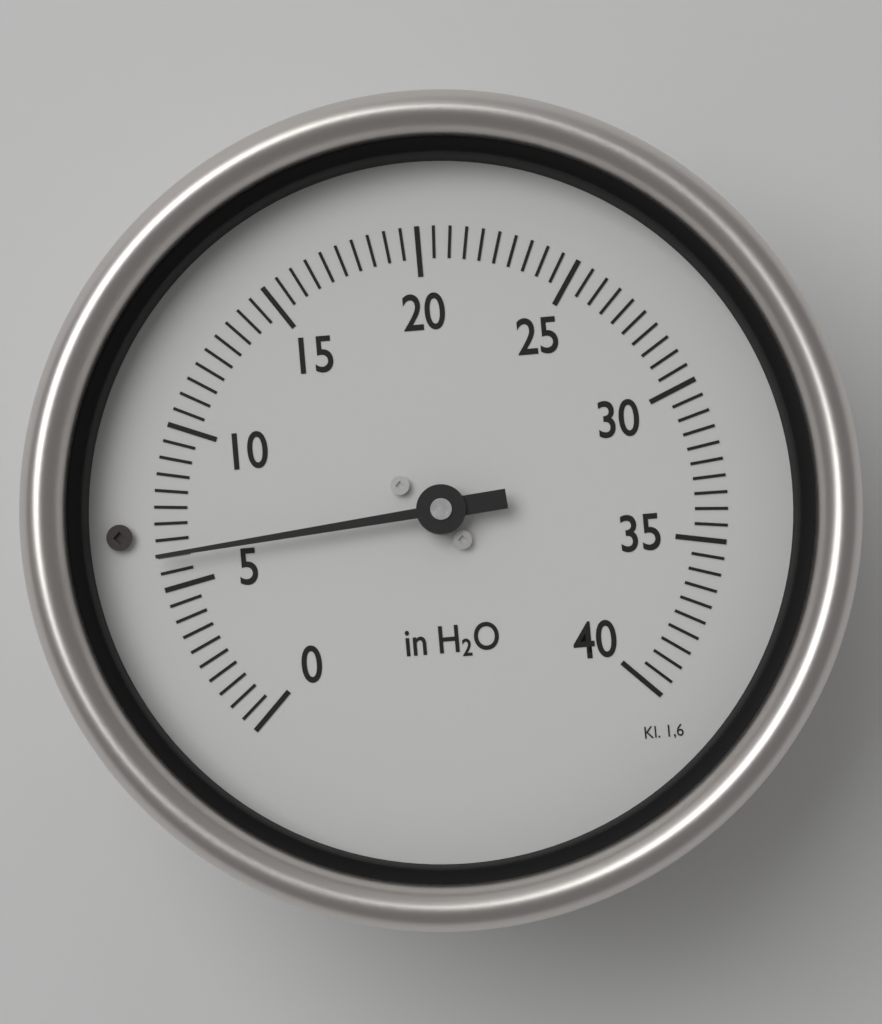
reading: 6.0 in H2O
